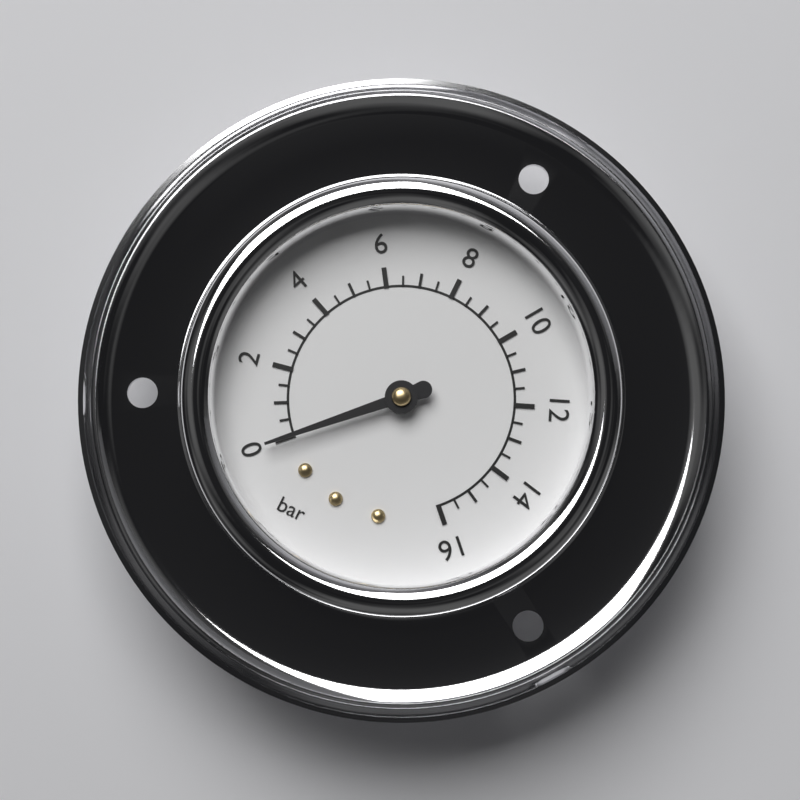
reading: 0.0 bar
